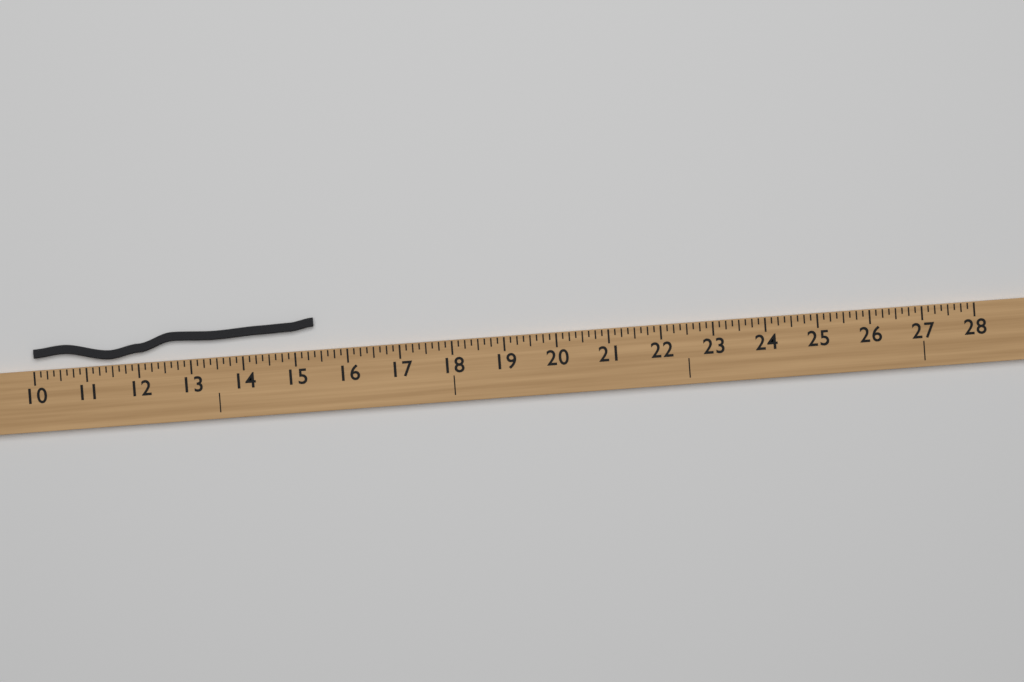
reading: 15.375 (no unit)
